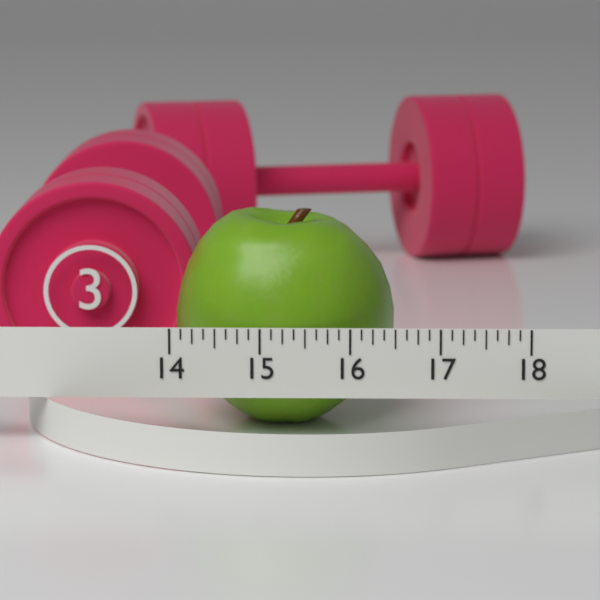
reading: 16.500 (no unit)
